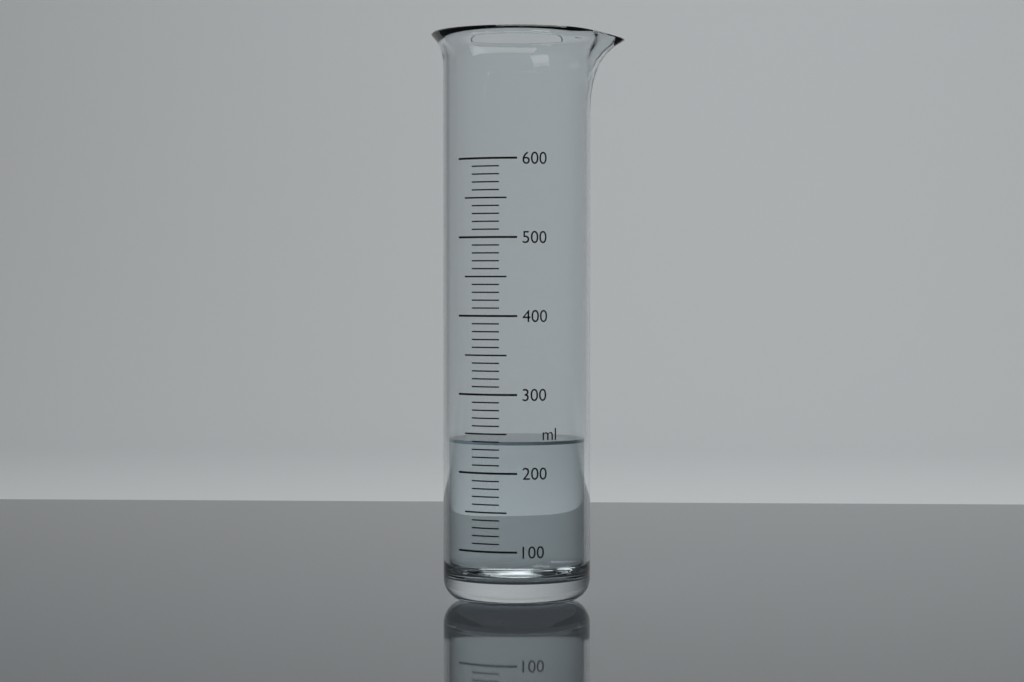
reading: 240 ml
